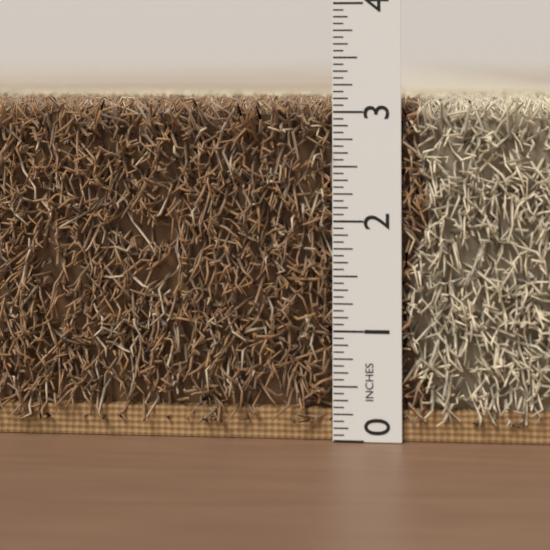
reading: 3.1250 in
